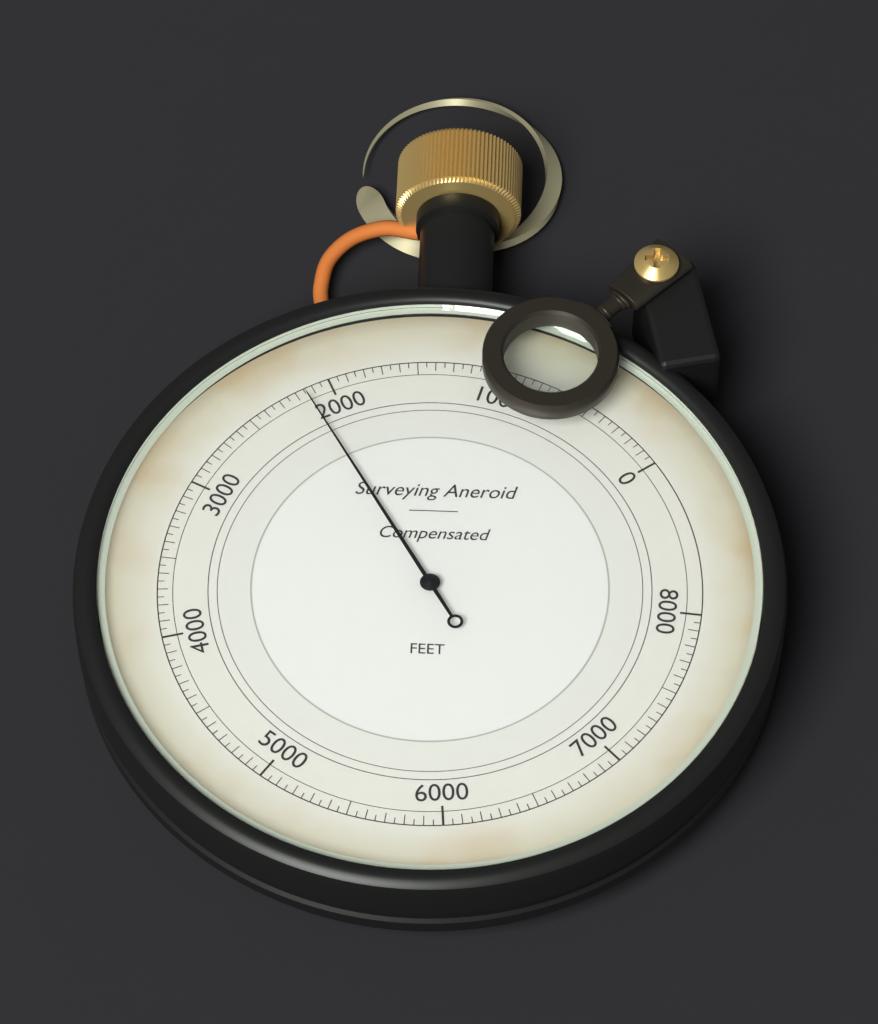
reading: 2150 ft
